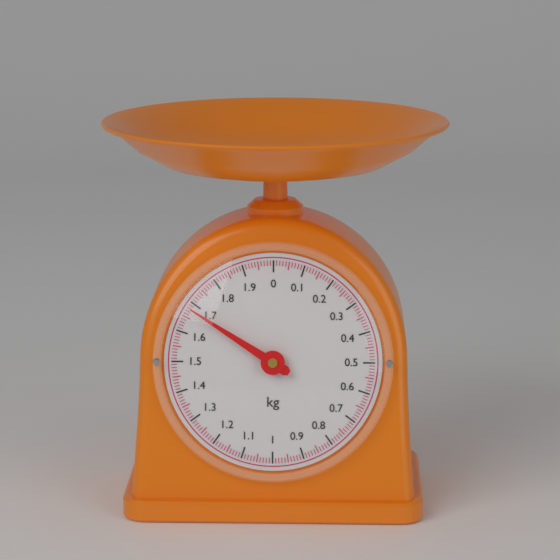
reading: 1.68 kg
